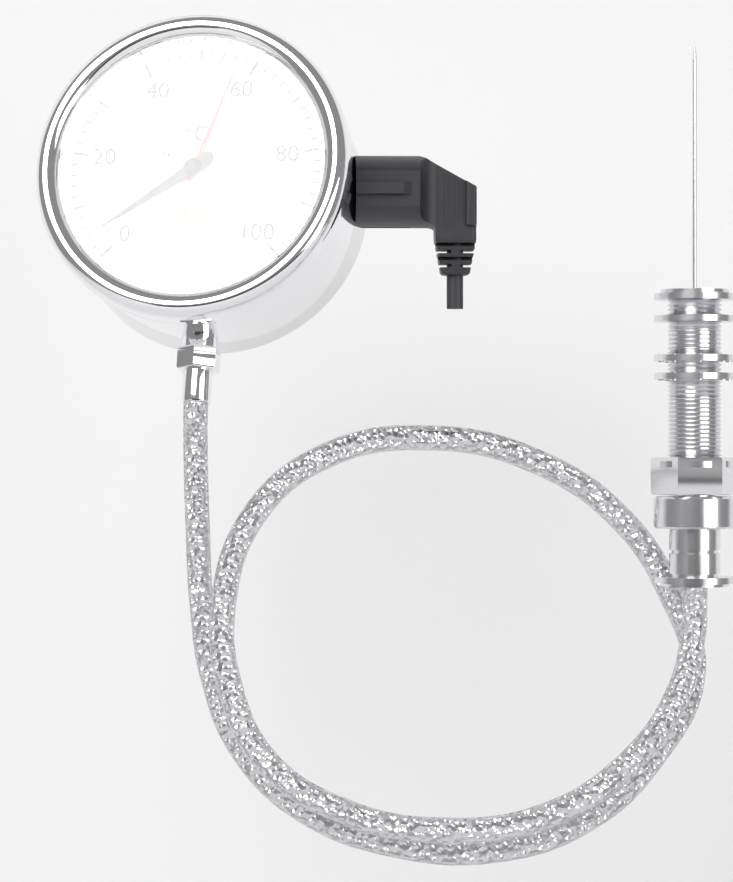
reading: 4 °C
